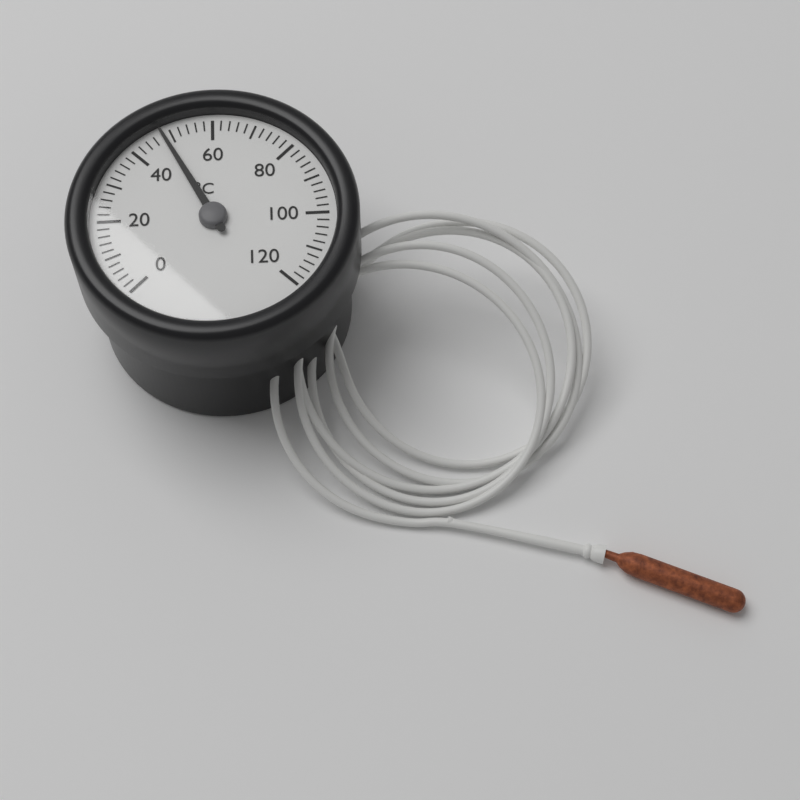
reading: 48 °C
